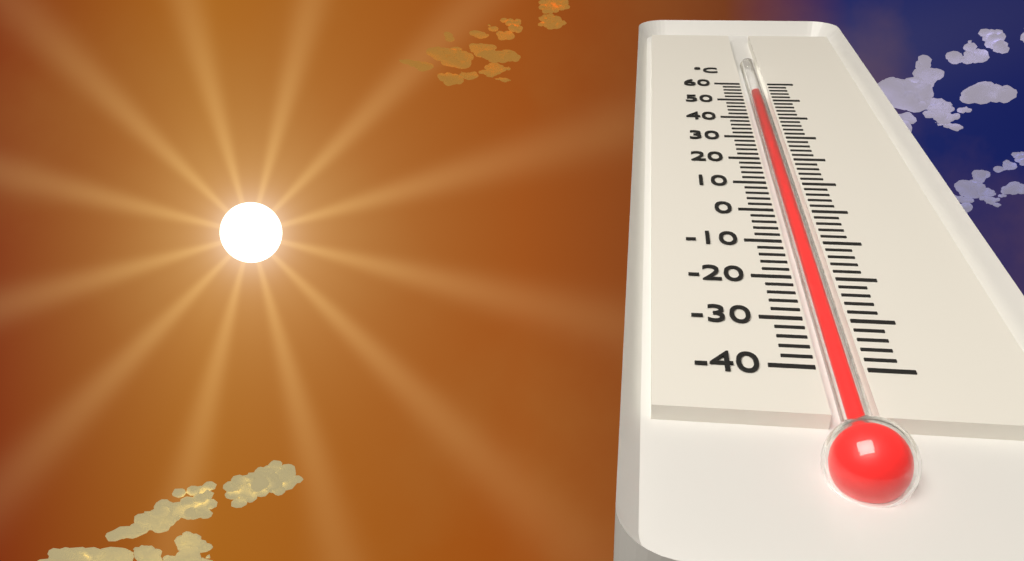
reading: 54 °C
